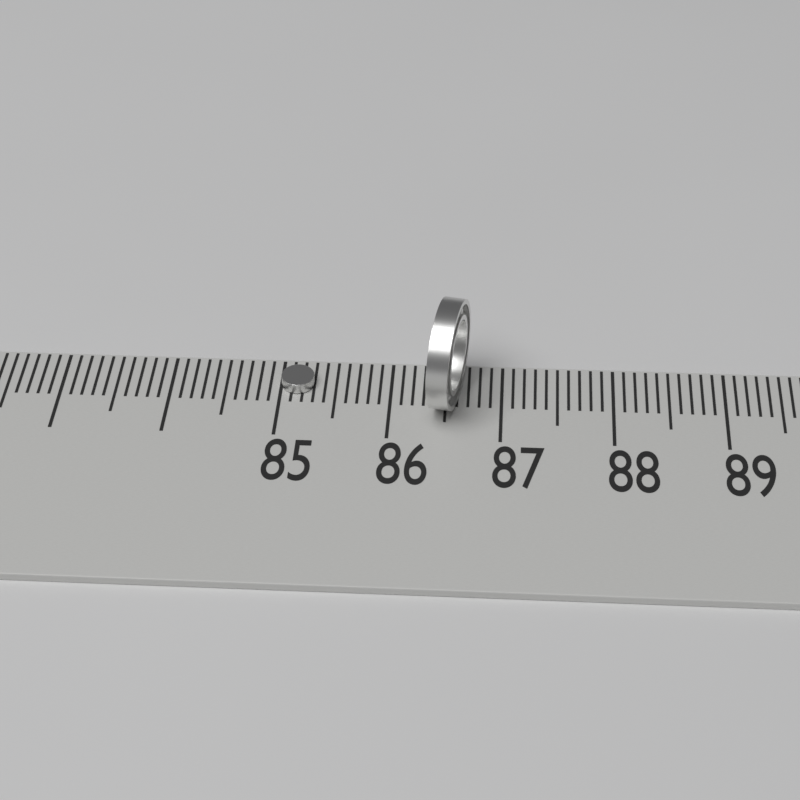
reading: 85.3 (no unit)
